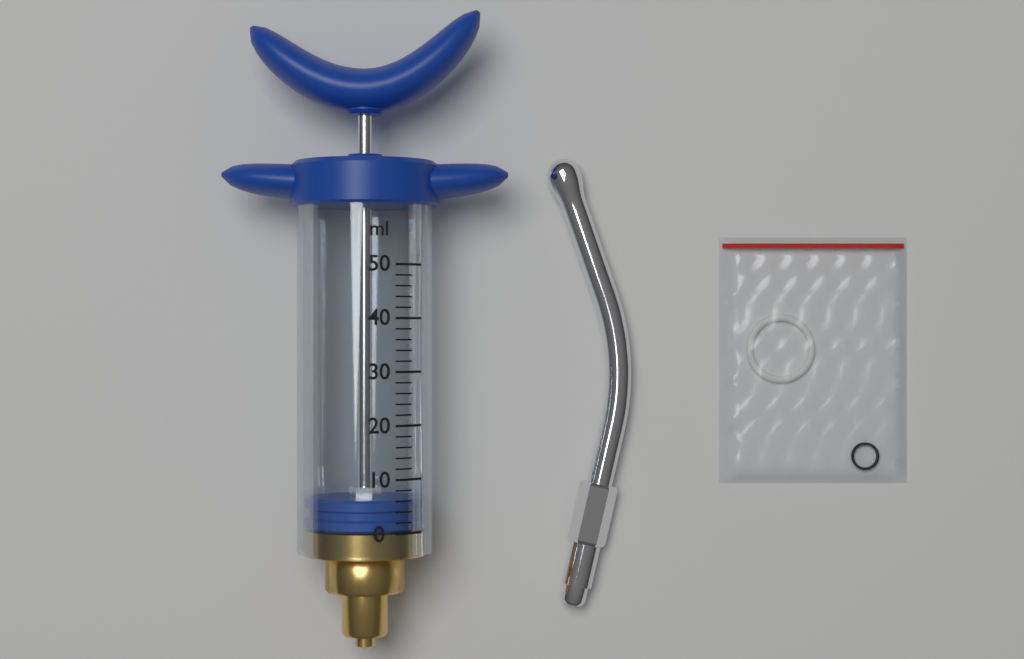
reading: 0 ml
